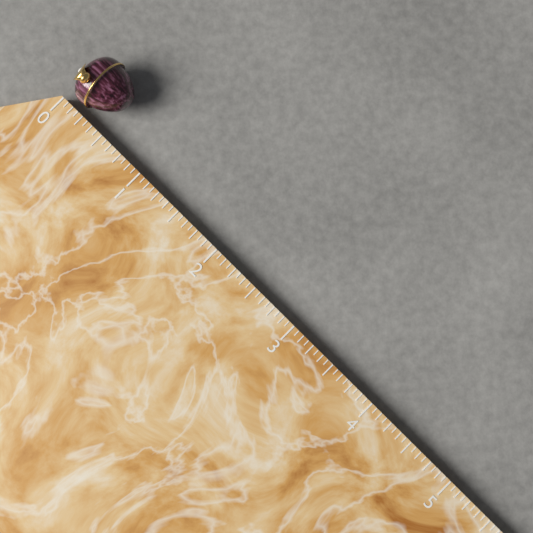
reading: 0.5000 (no unit)
